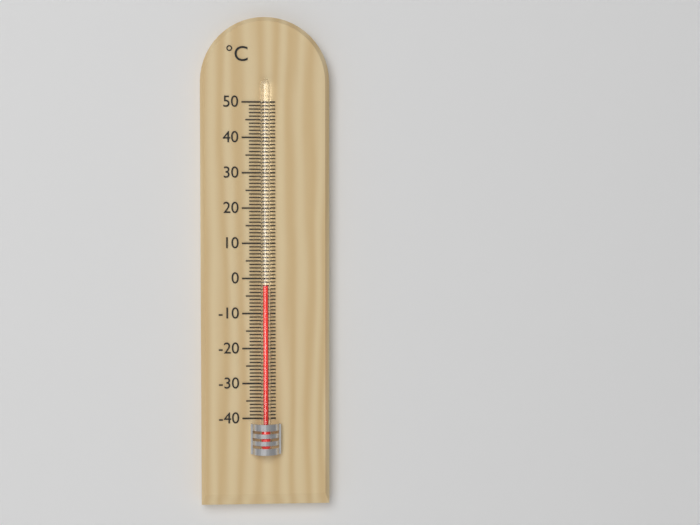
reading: -2 °C
